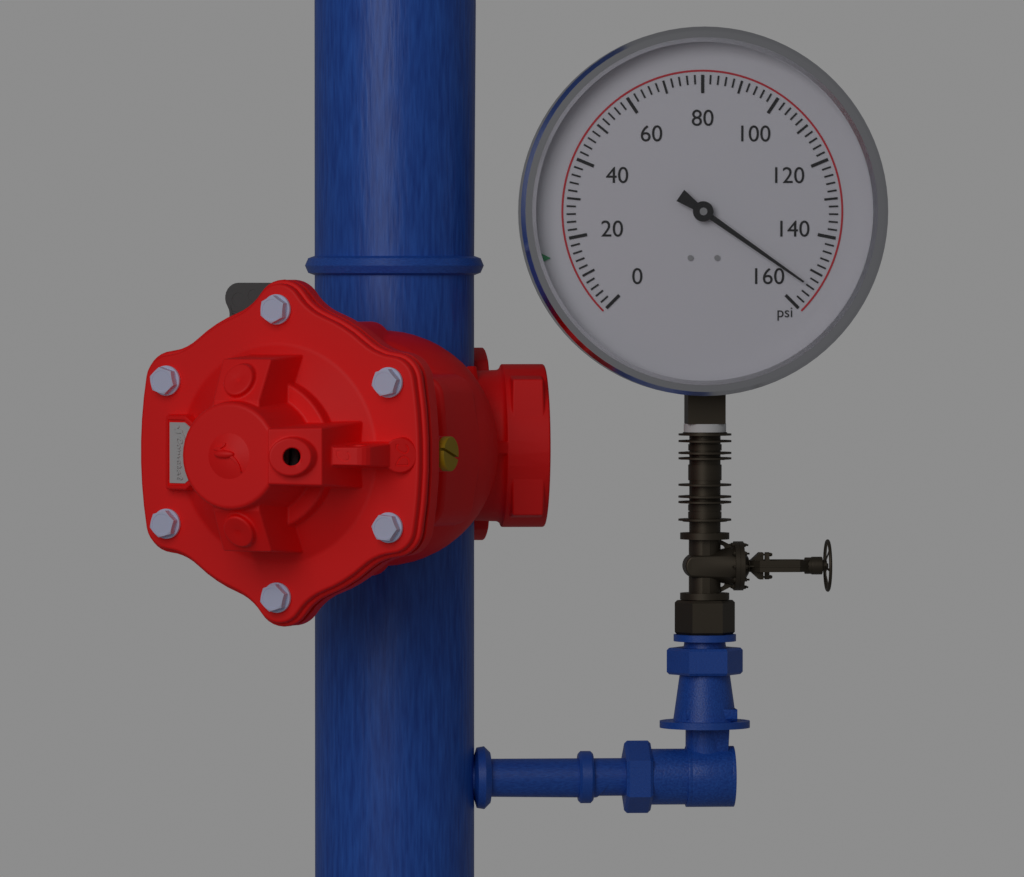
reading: 154 psi
